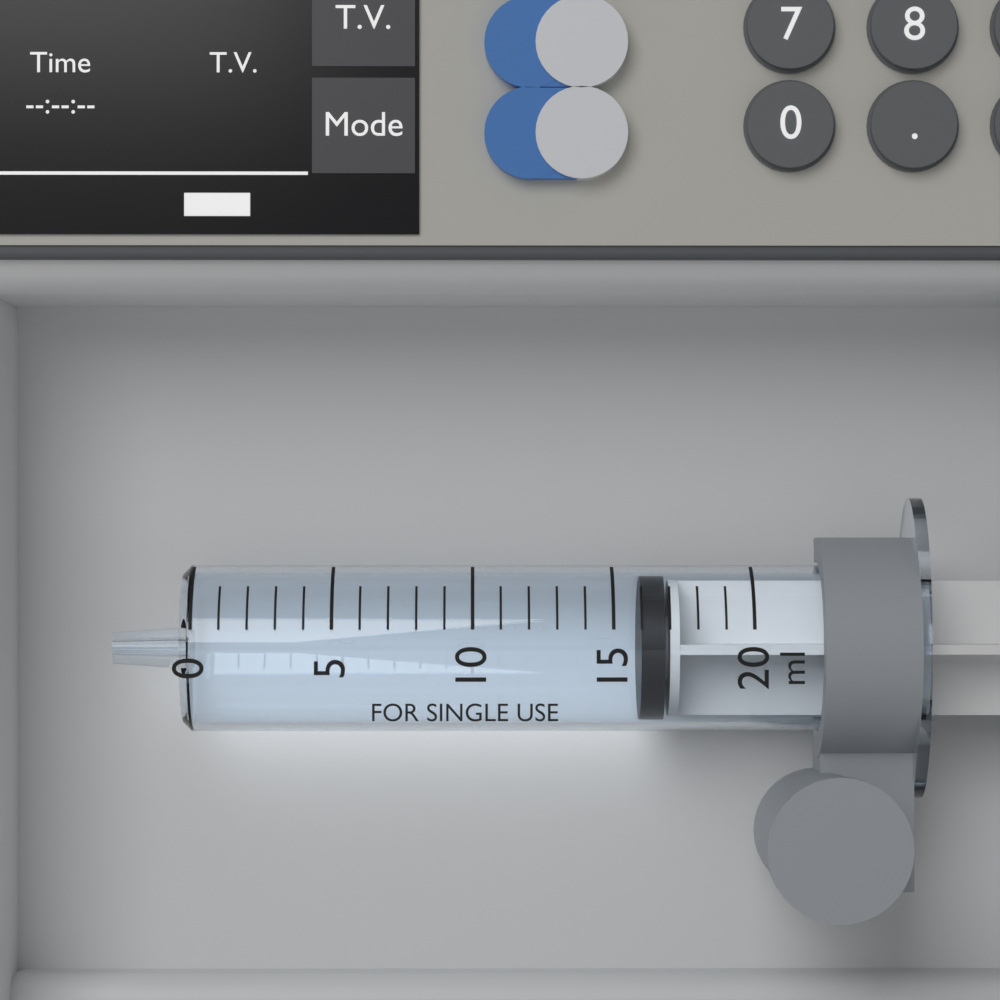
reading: 16 ml
